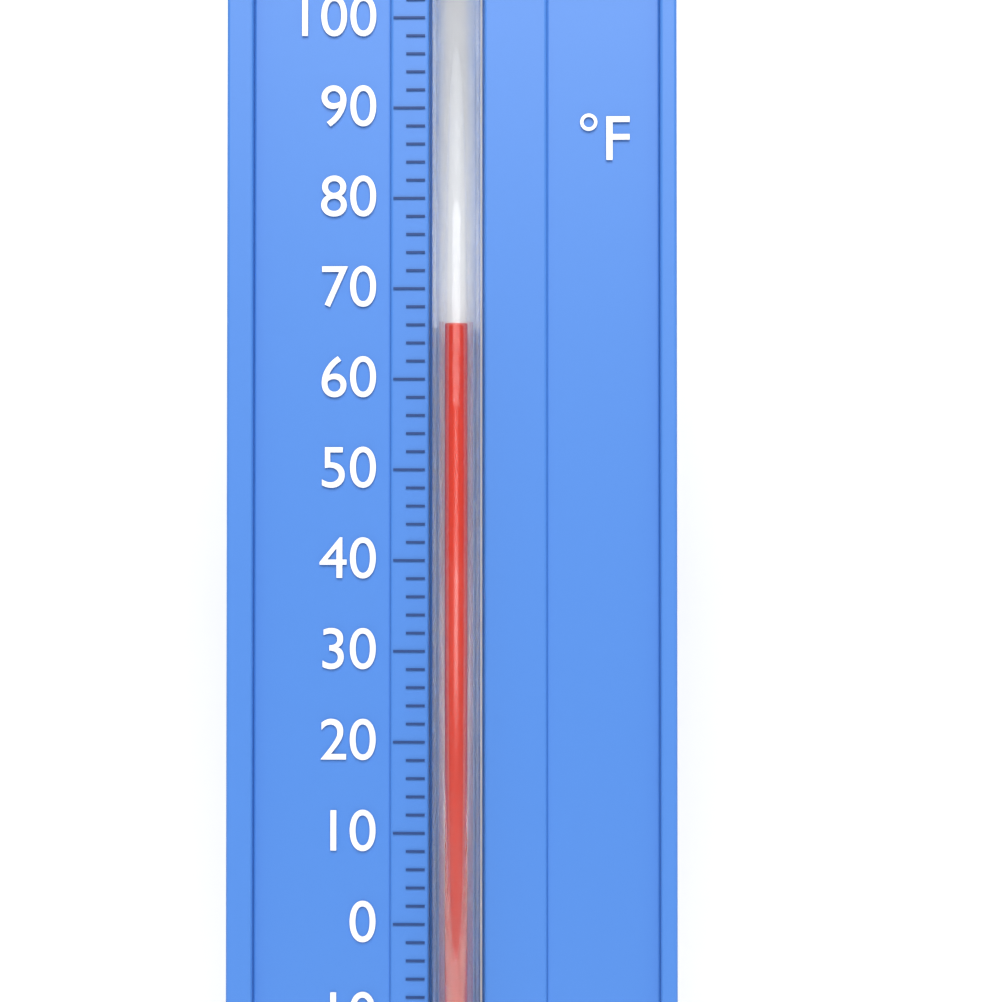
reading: 66 °F
